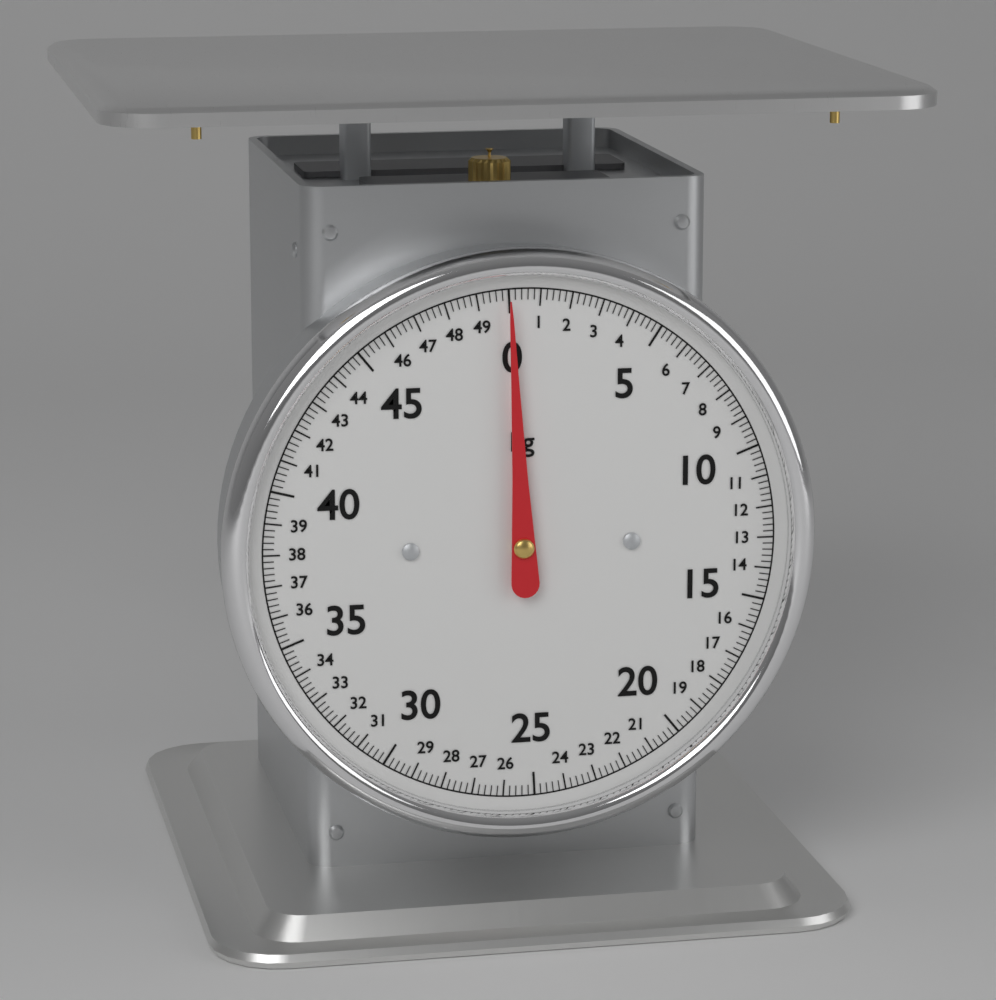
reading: 0.0 kg
